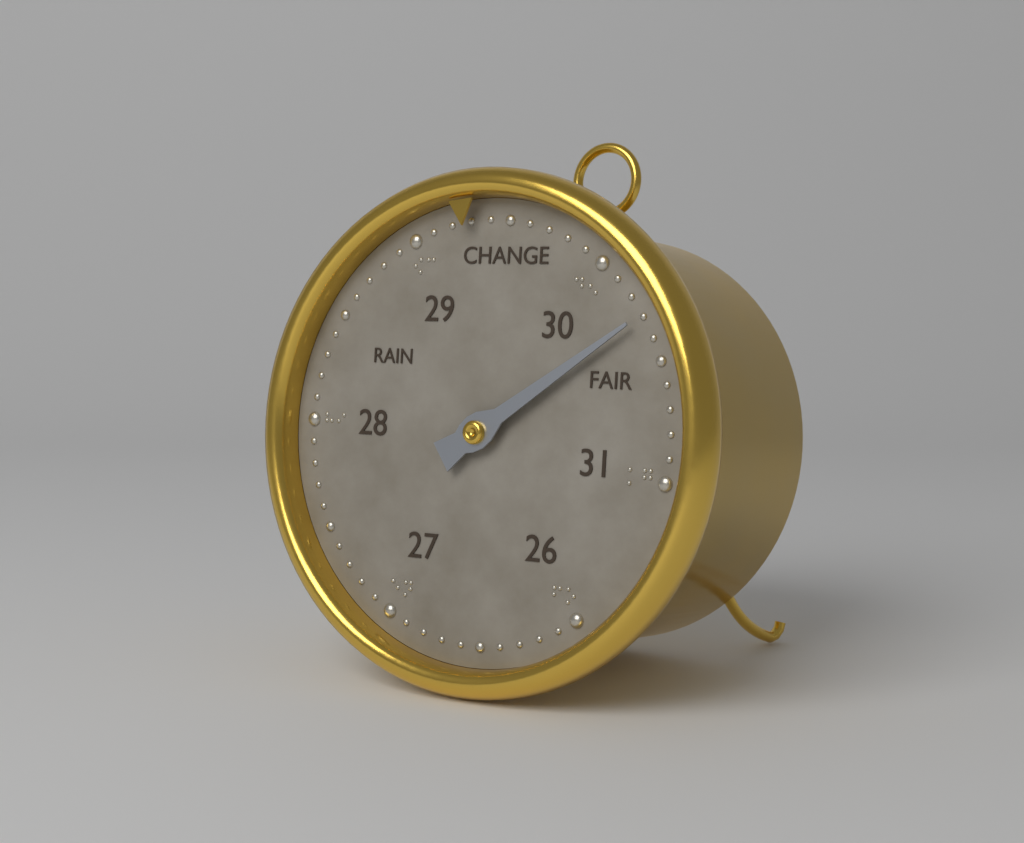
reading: 30.3 (no unit)
